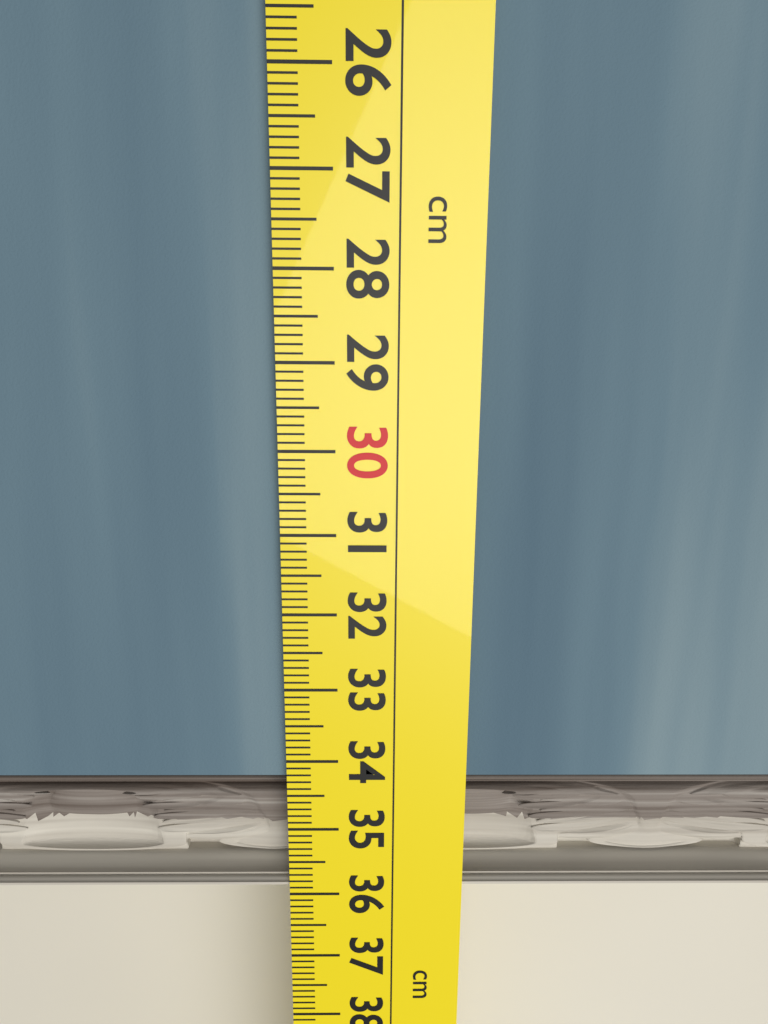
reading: 35.9 cm
